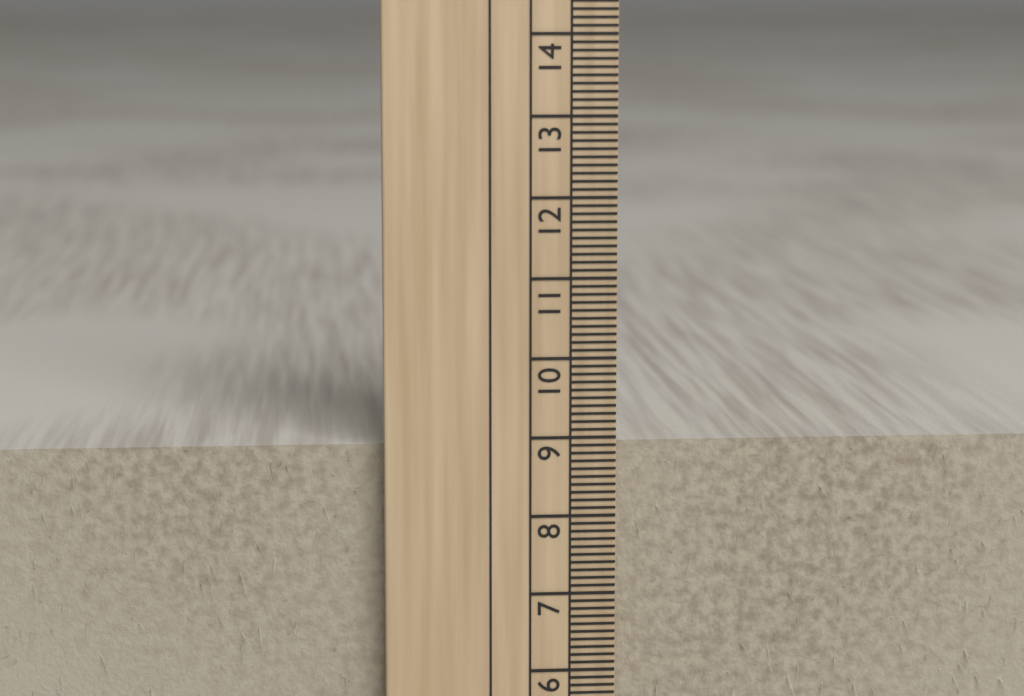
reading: 8.9 cm
